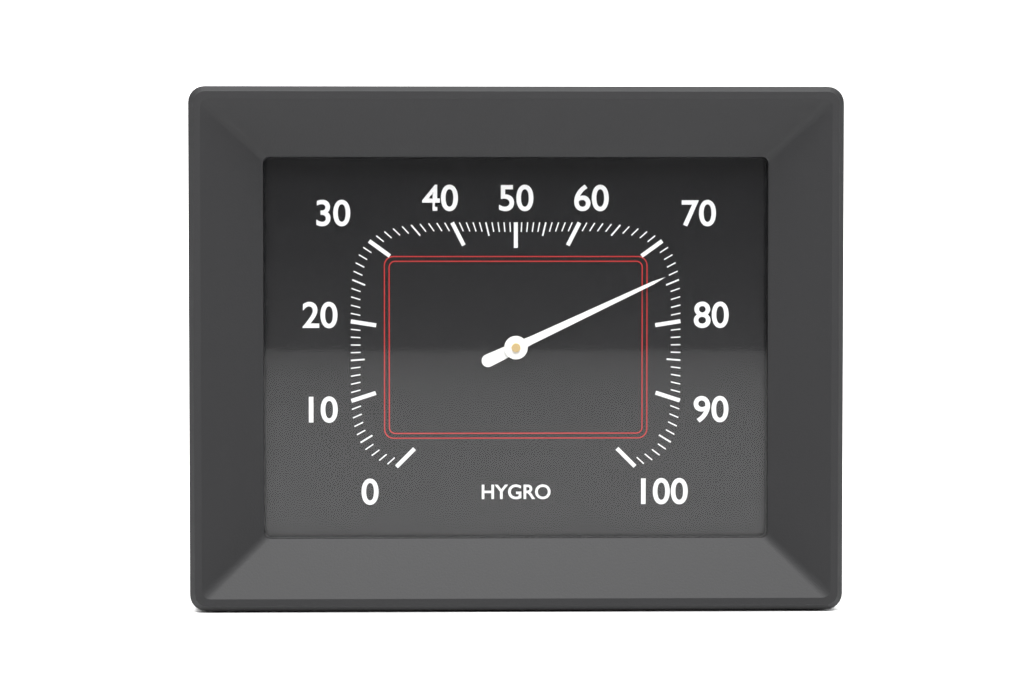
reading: 74 %
